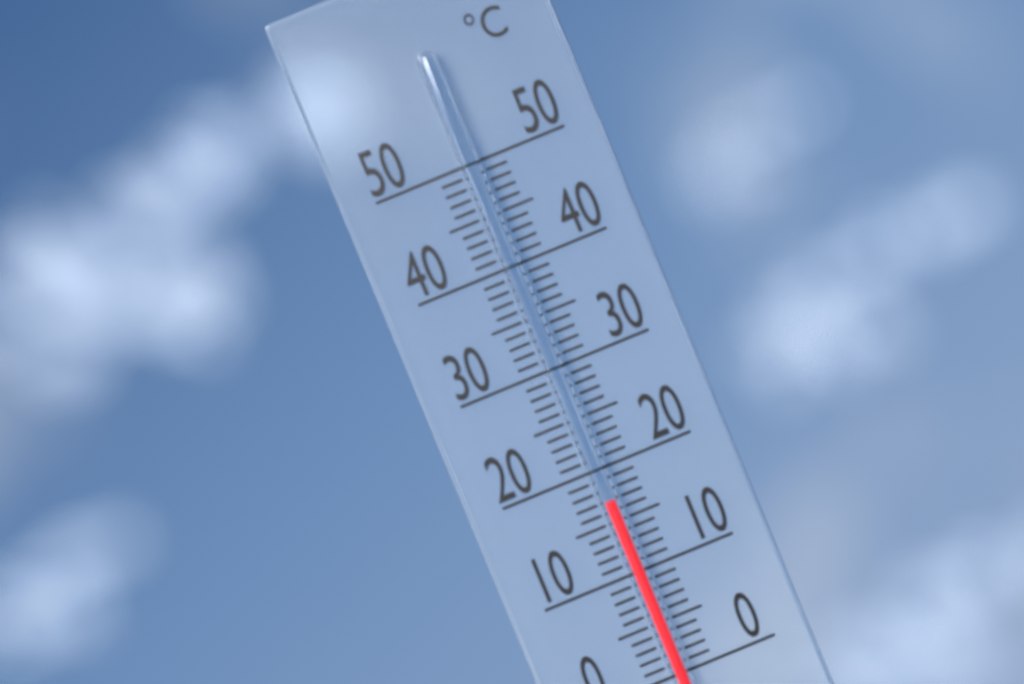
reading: 17 °C
